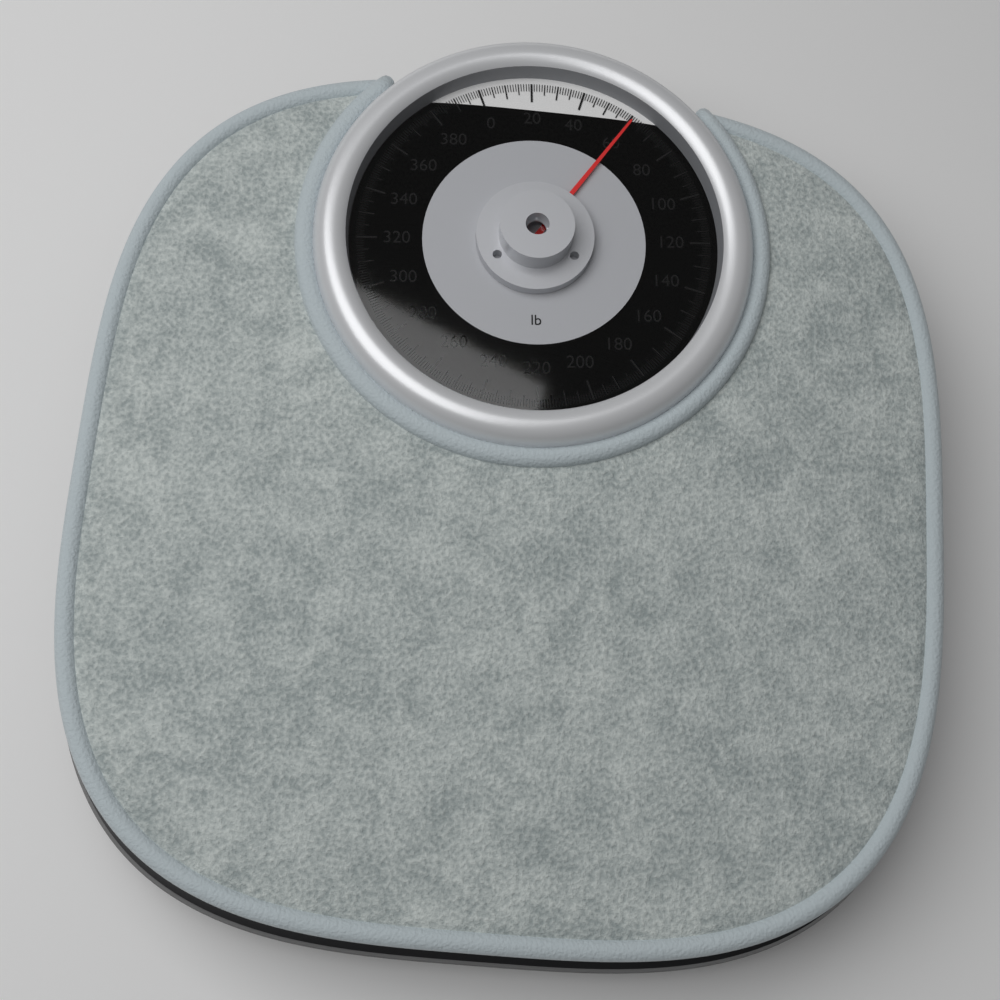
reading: 61 lb
